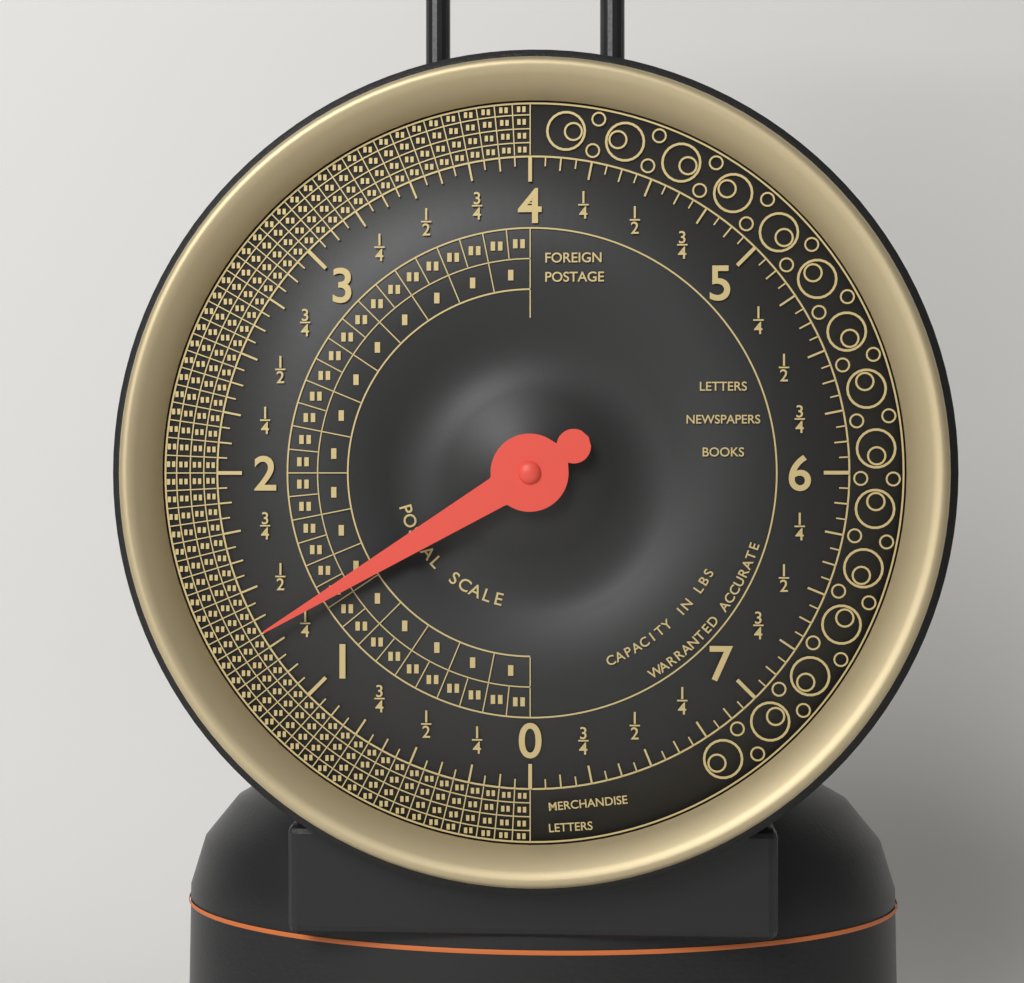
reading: 1.3125 lbs
